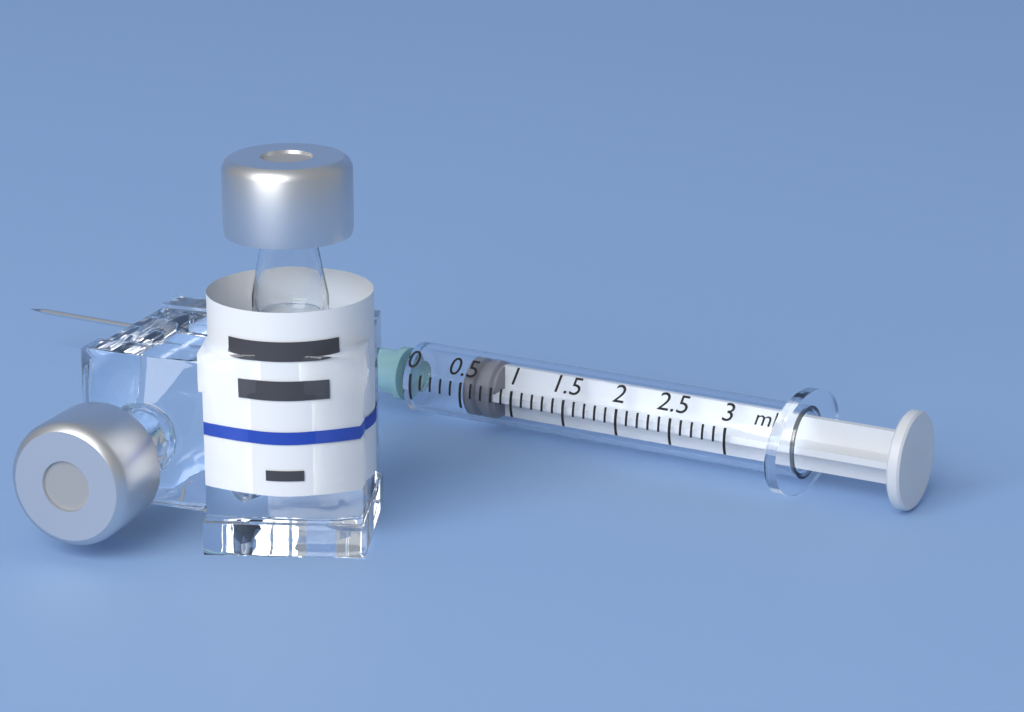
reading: 0.5 ml
